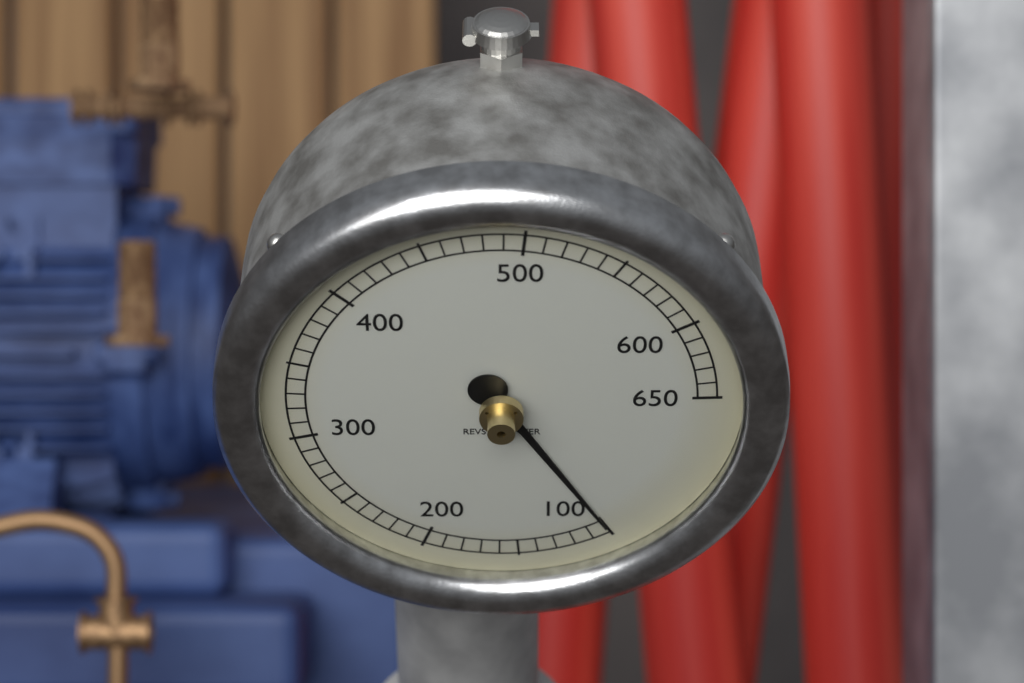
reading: 100 rpm
